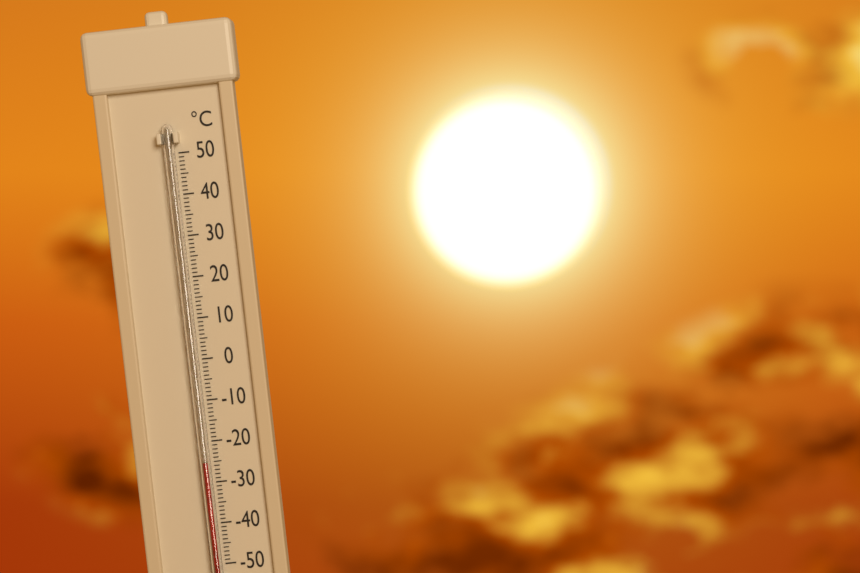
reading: -25 °C
